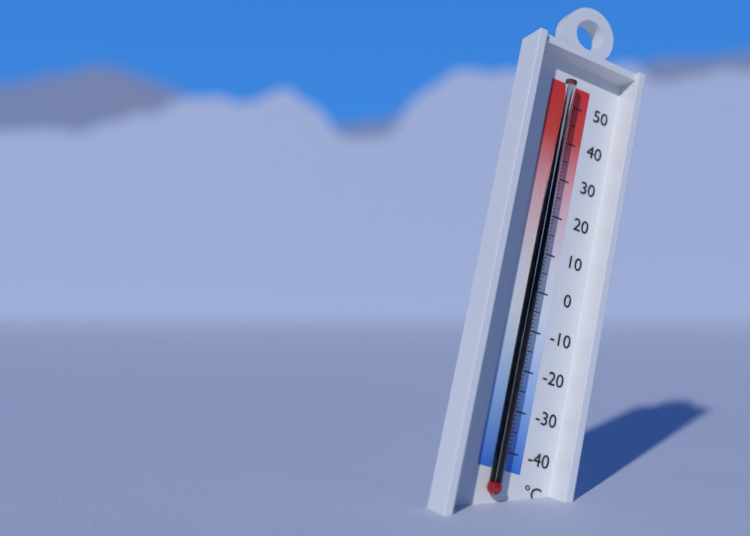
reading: 25 °C
